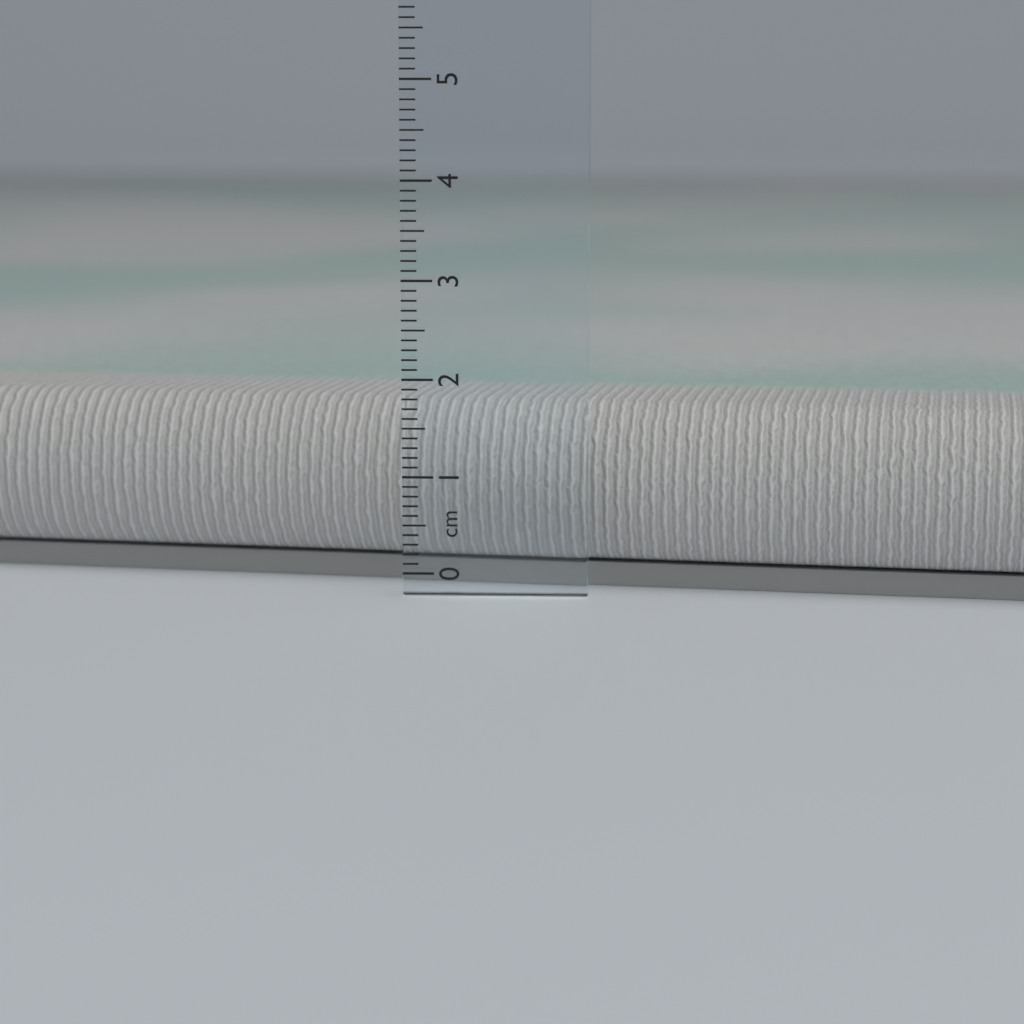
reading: 1.7 cm
